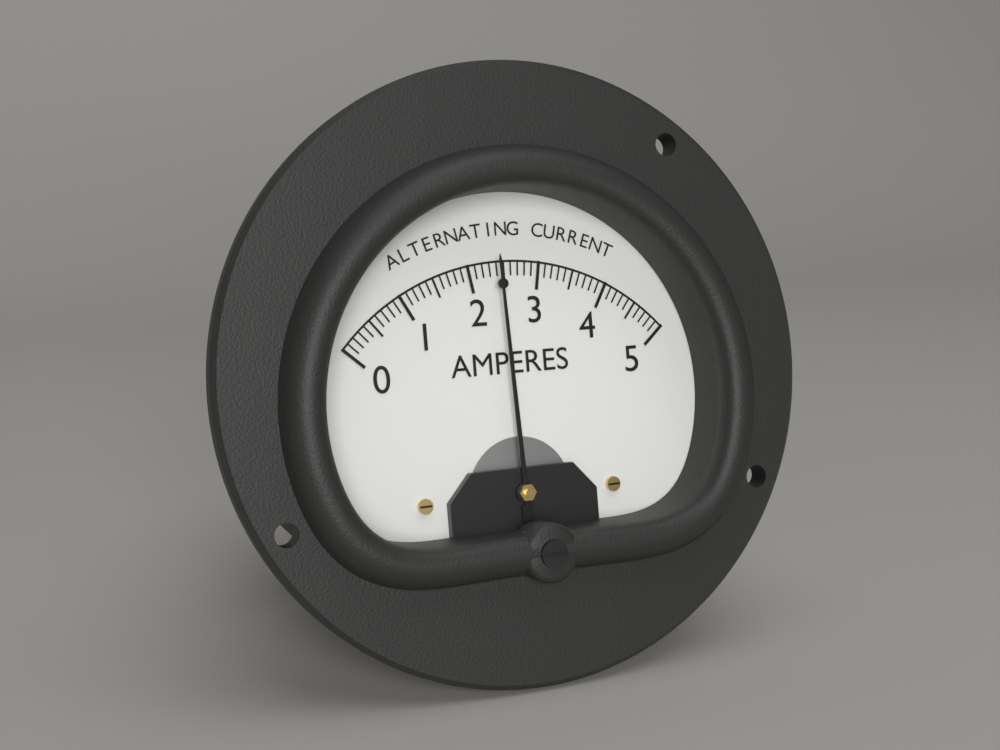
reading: 2.4 A
